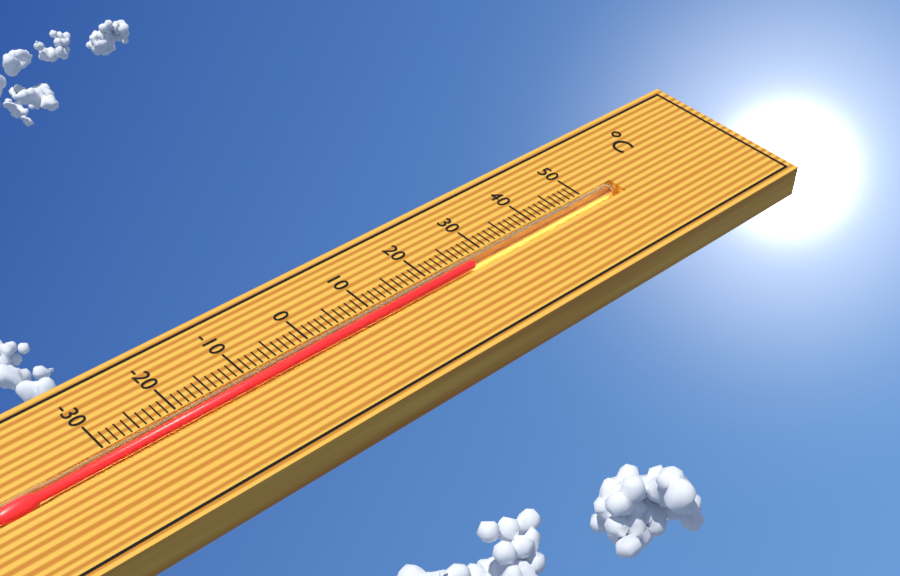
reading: 27 °C
